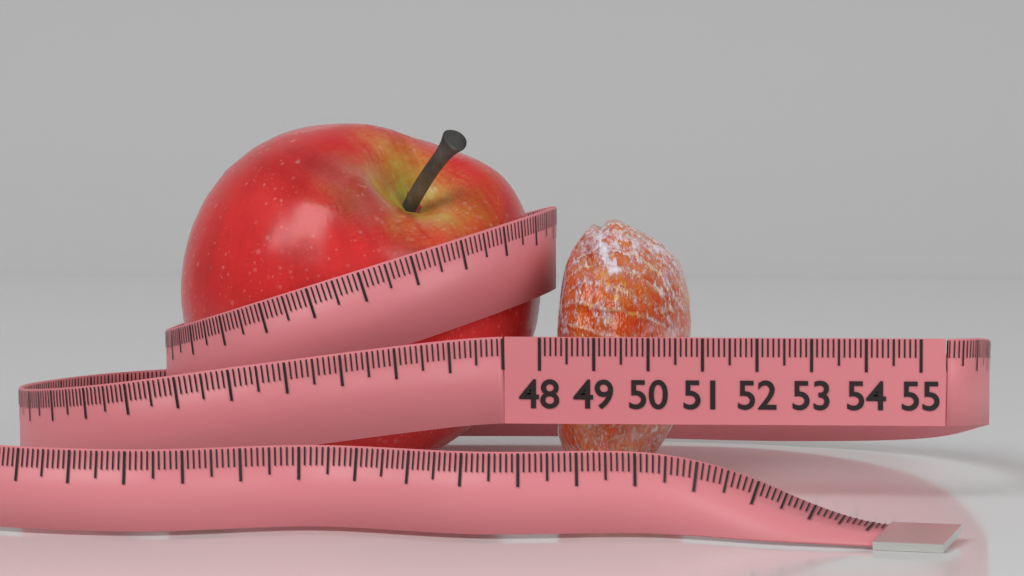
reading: 50.6 (no unit)
